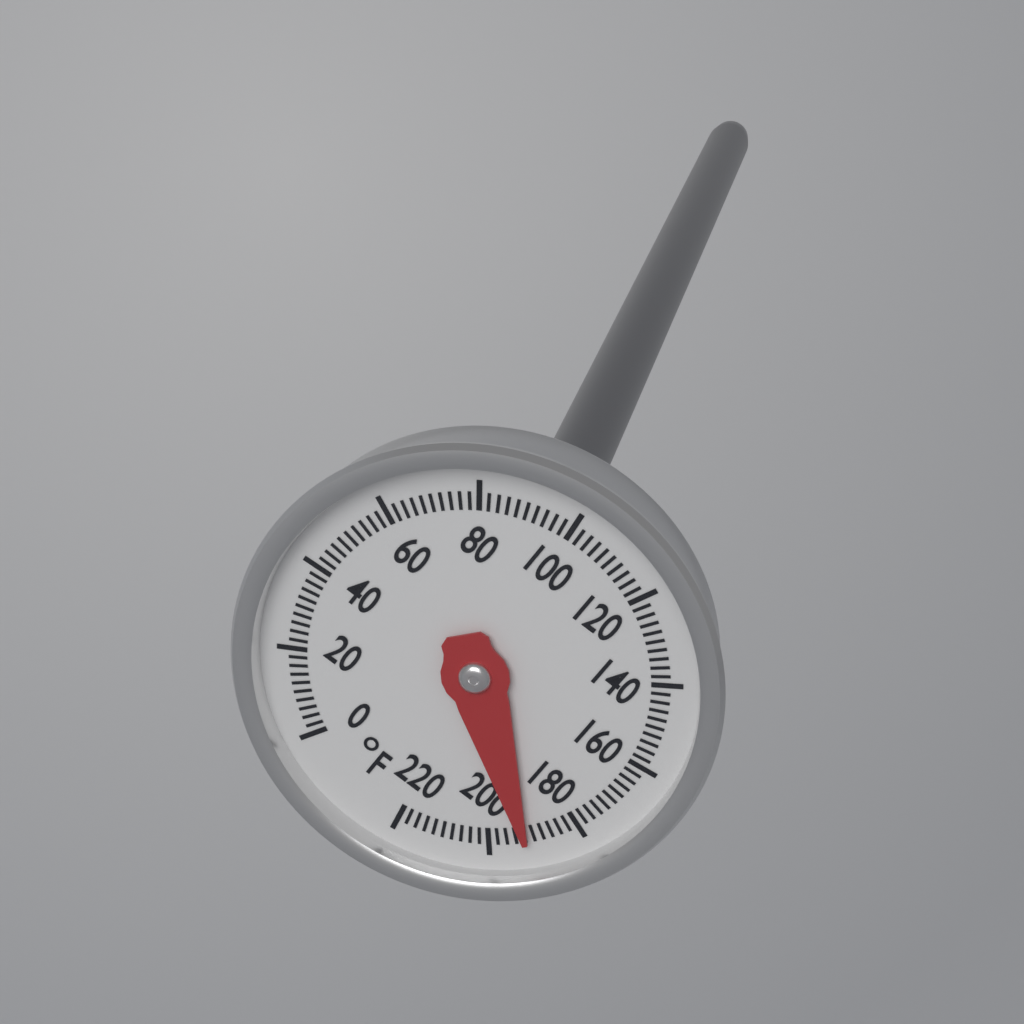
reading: 192 °F
